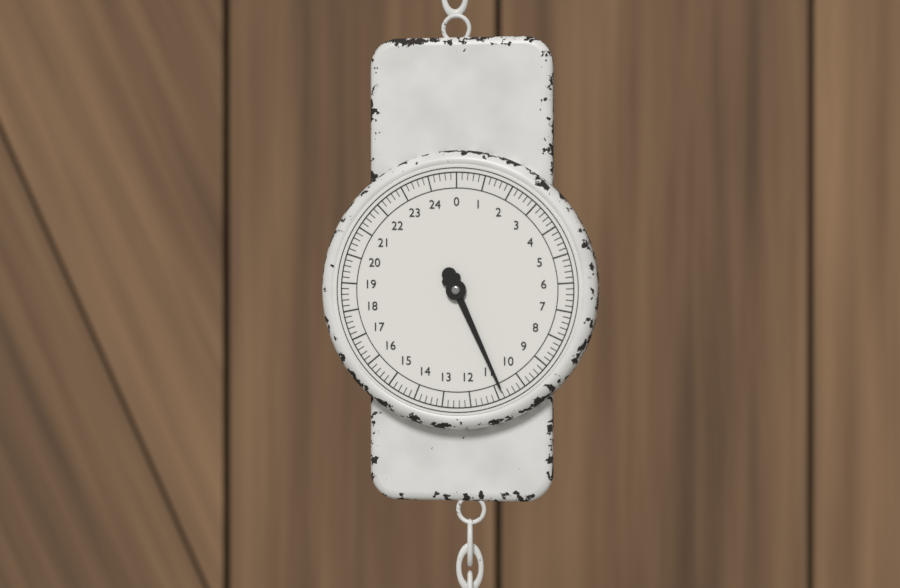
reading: 10.8 (no unit)
